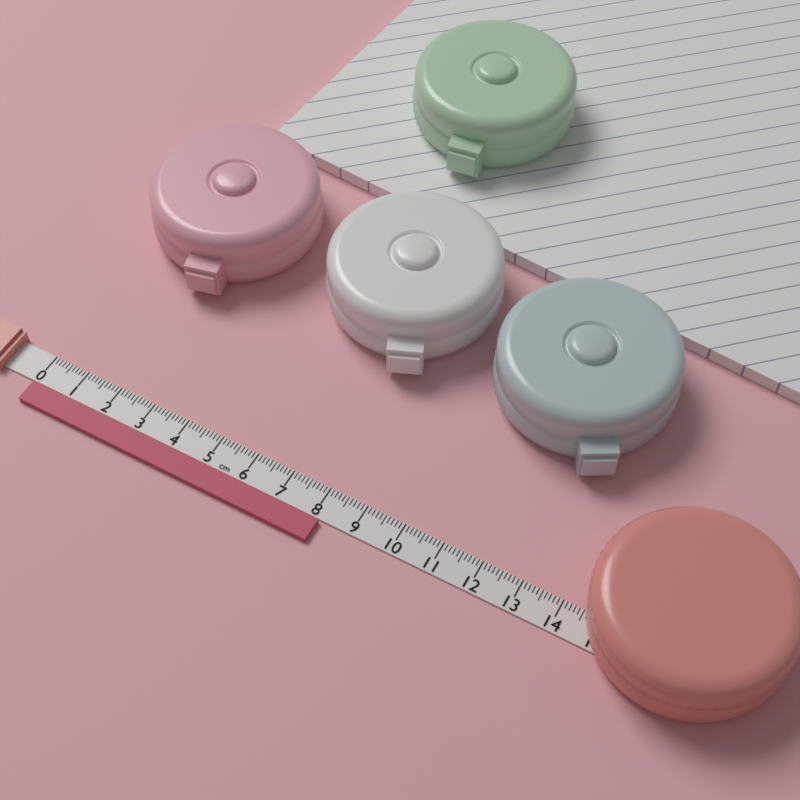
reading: 8.2 cm
